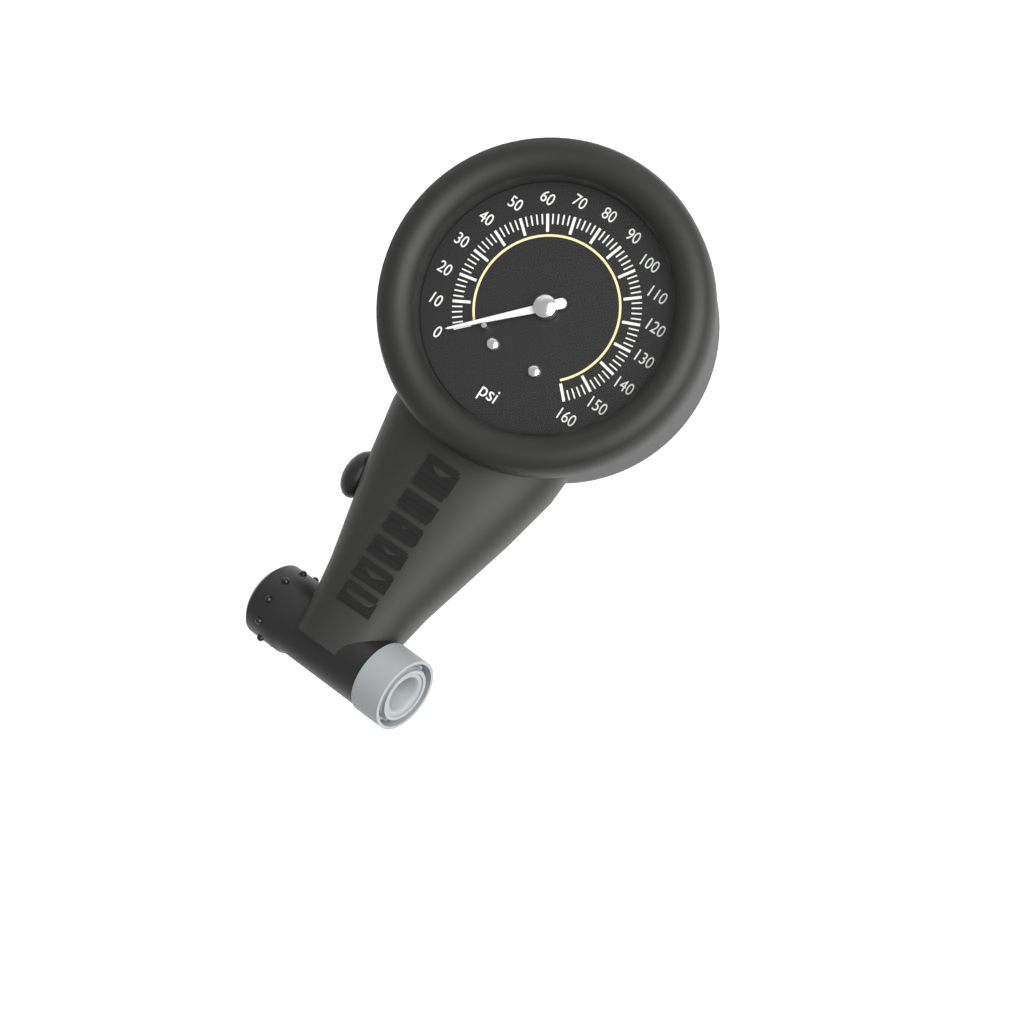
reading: 0 psi
